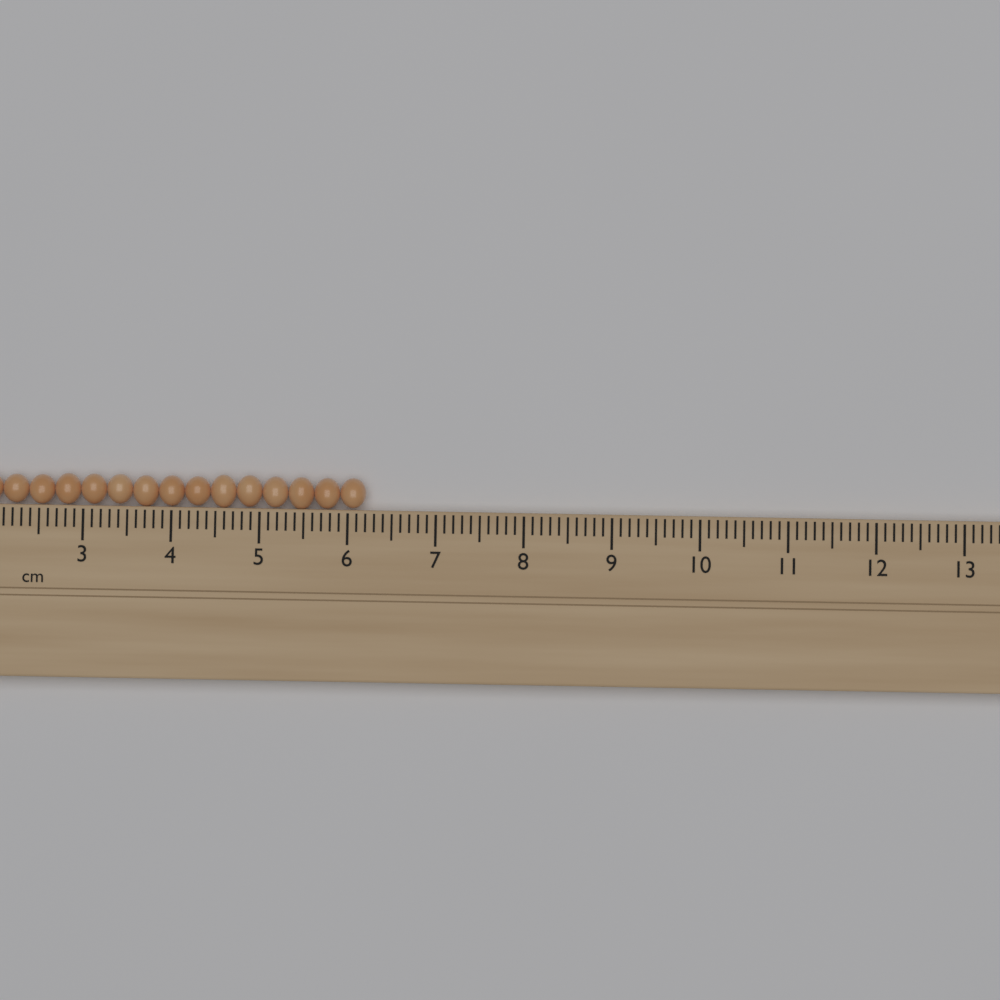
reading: 6.2 cm
